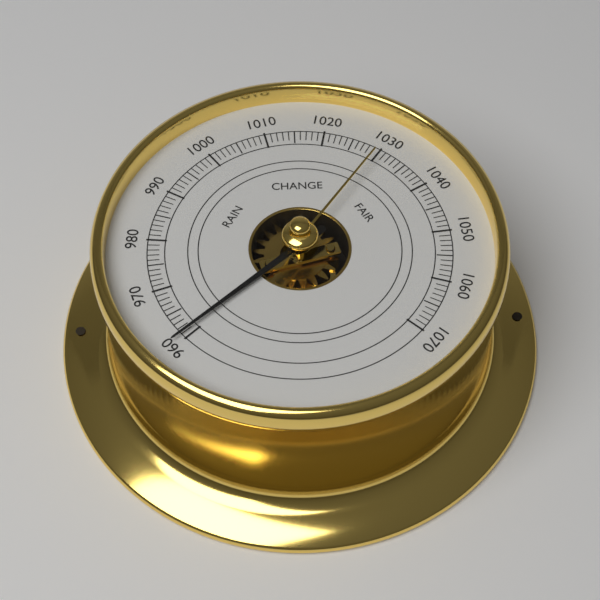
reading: 961 (no unit)
